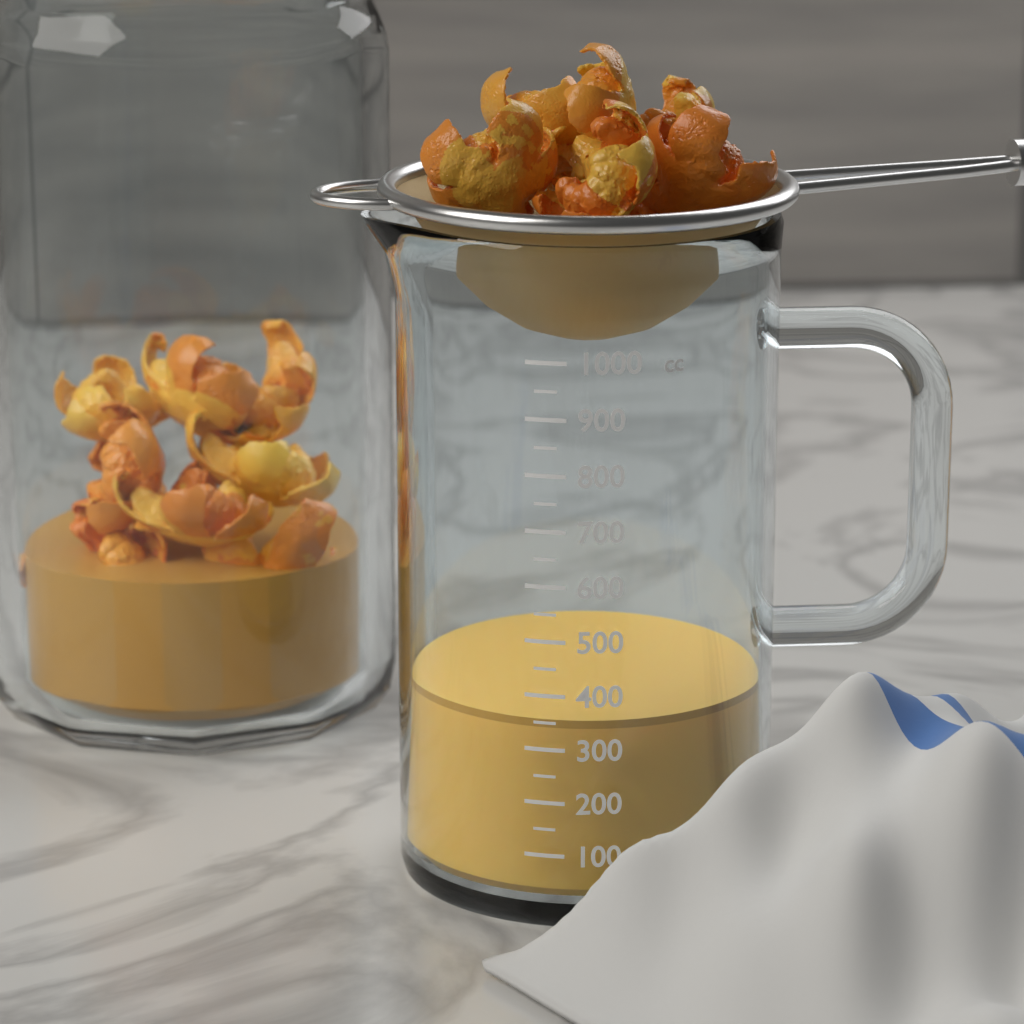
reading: 350 cc
